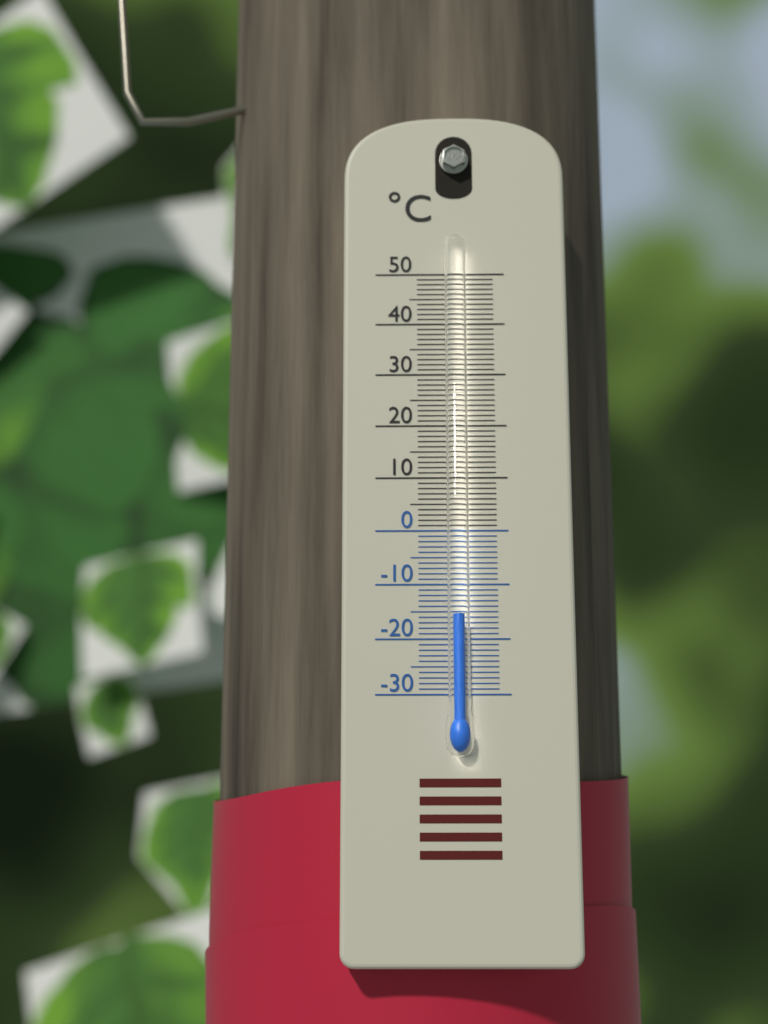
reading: -16 °C
